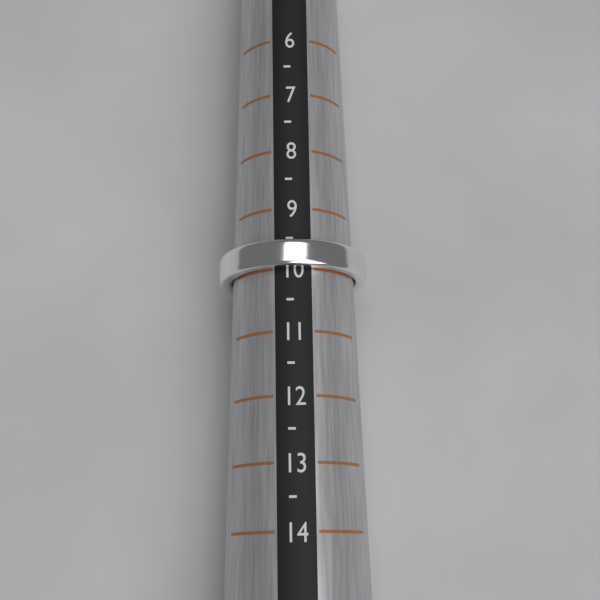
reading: 10.0 (no unit)
